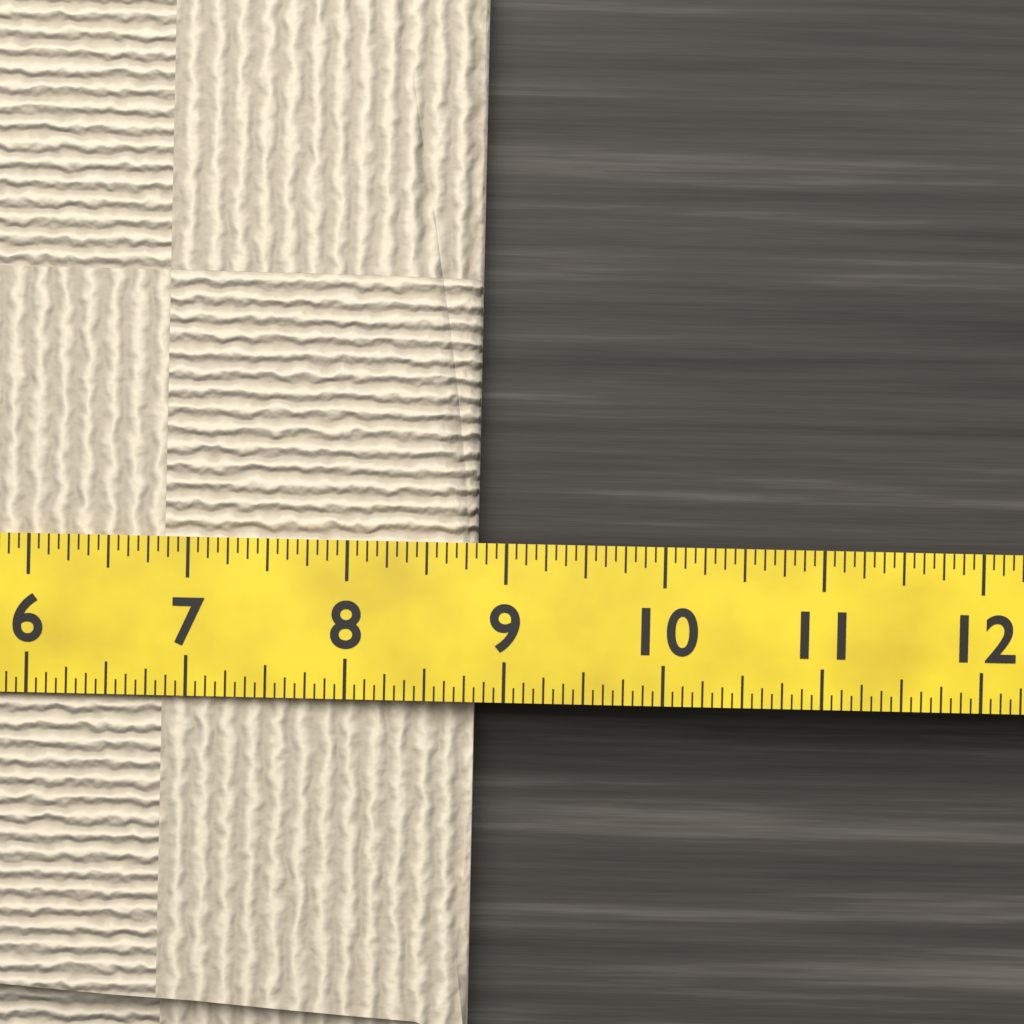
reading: 8.8125 (no unit)
